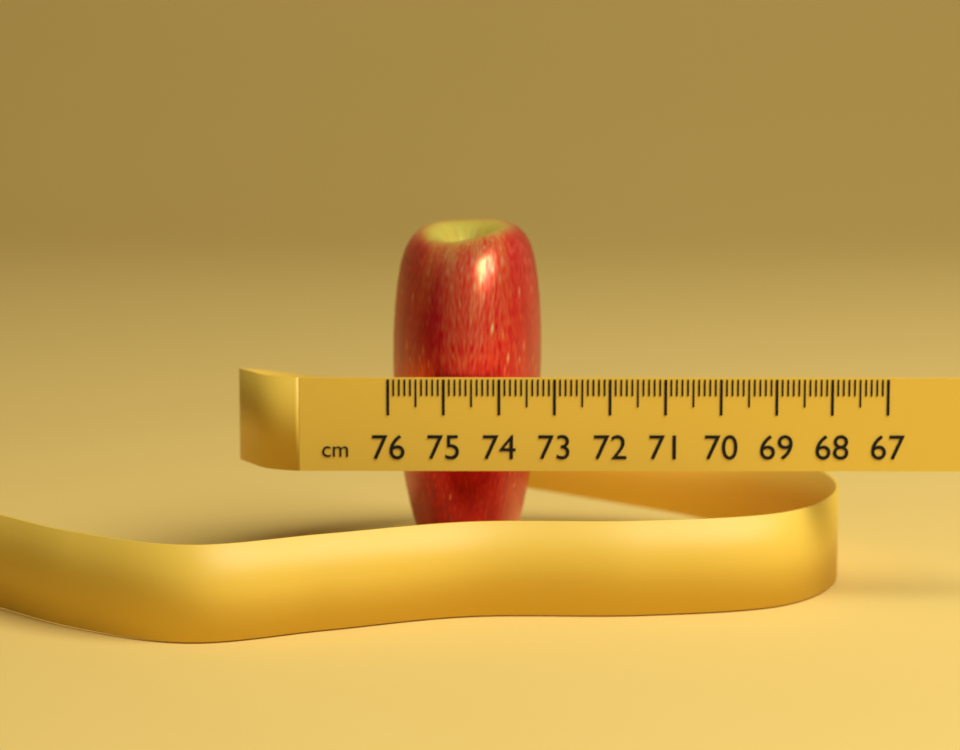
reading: 73.2 cm
